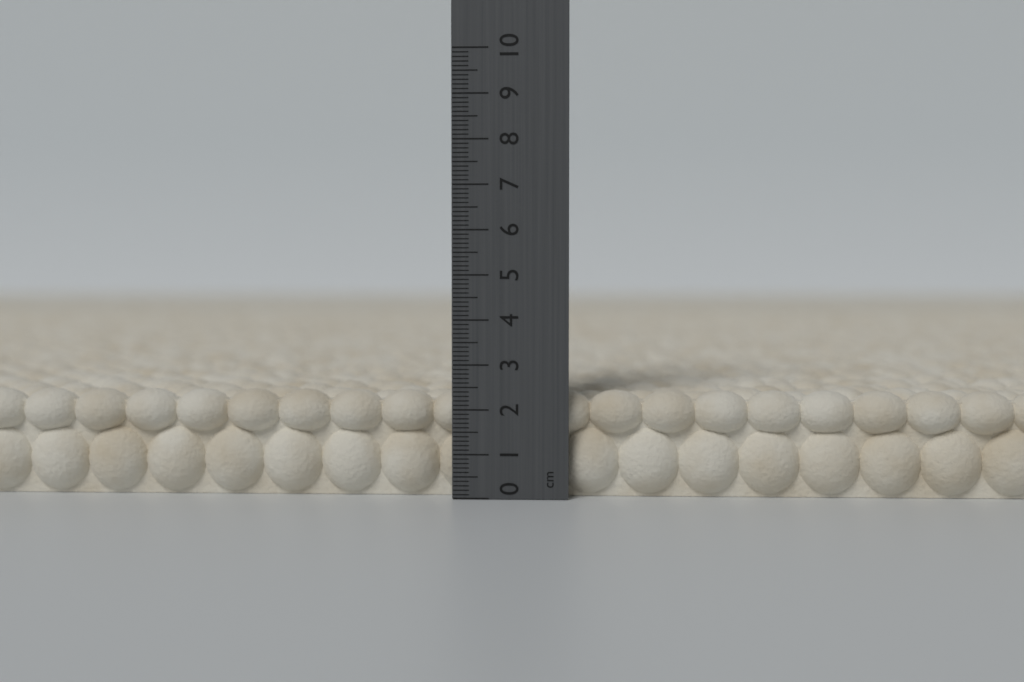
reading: 2.4 cm
